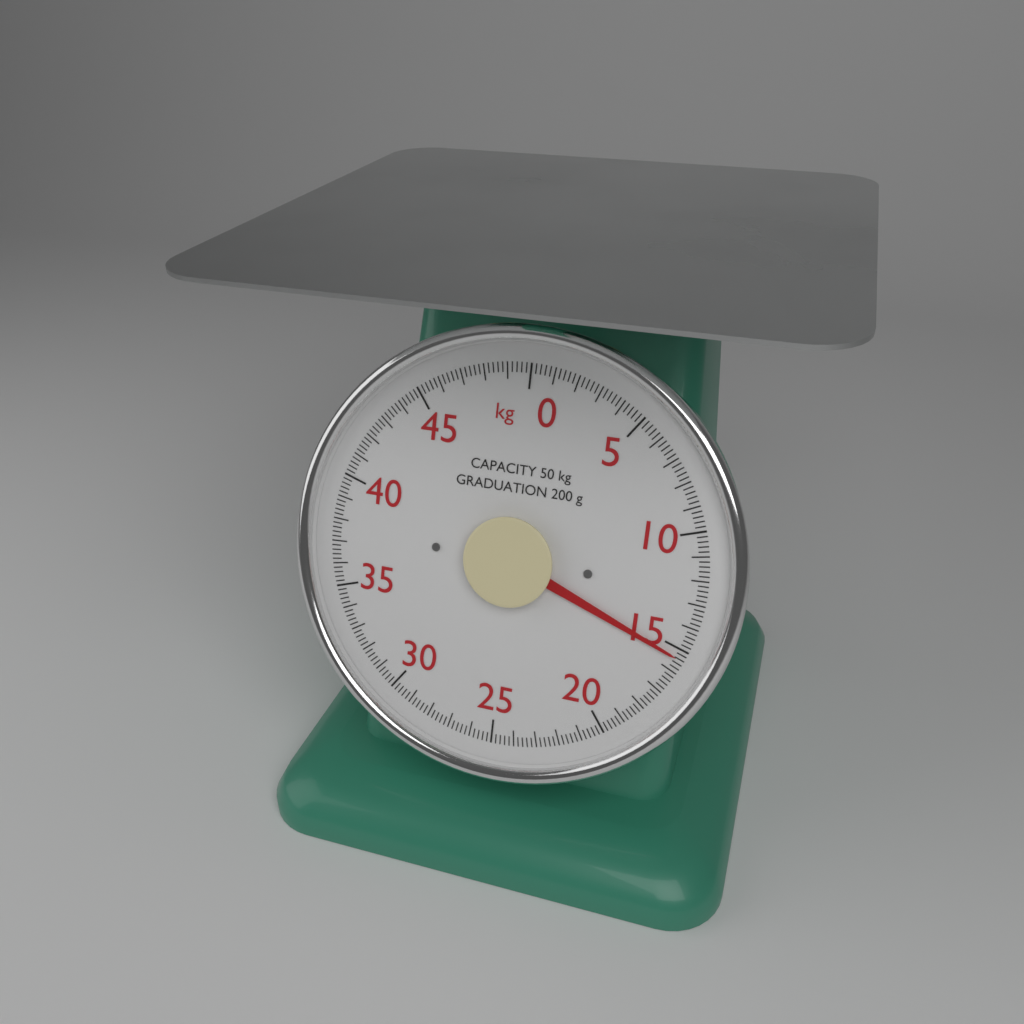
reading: 15.4 kg
